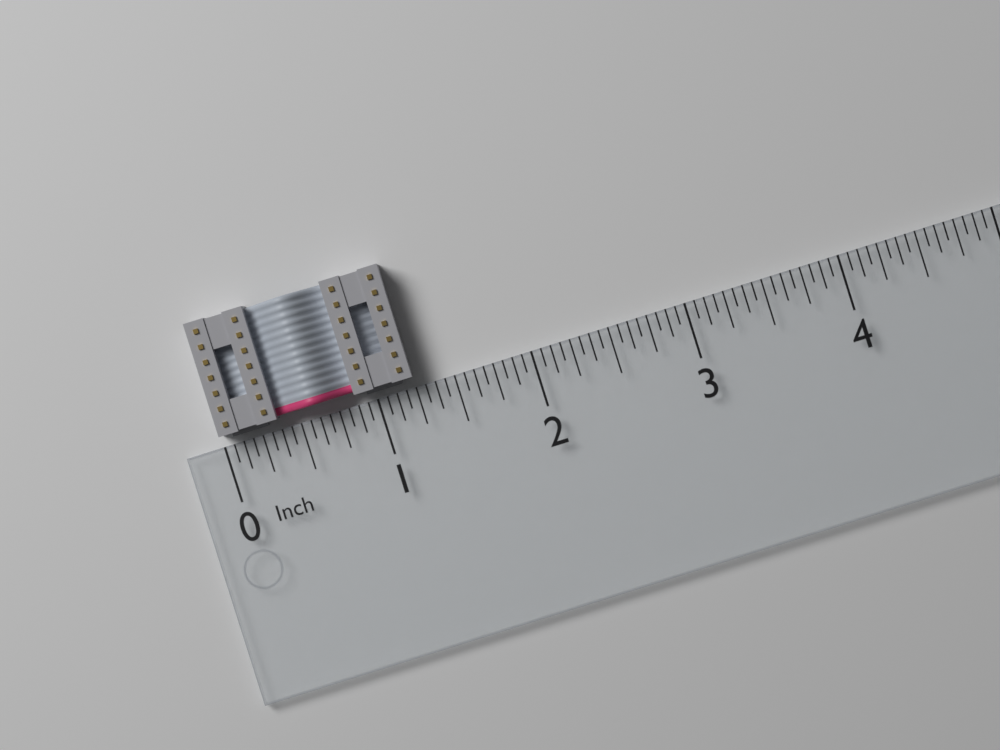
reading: 1.2500 in
